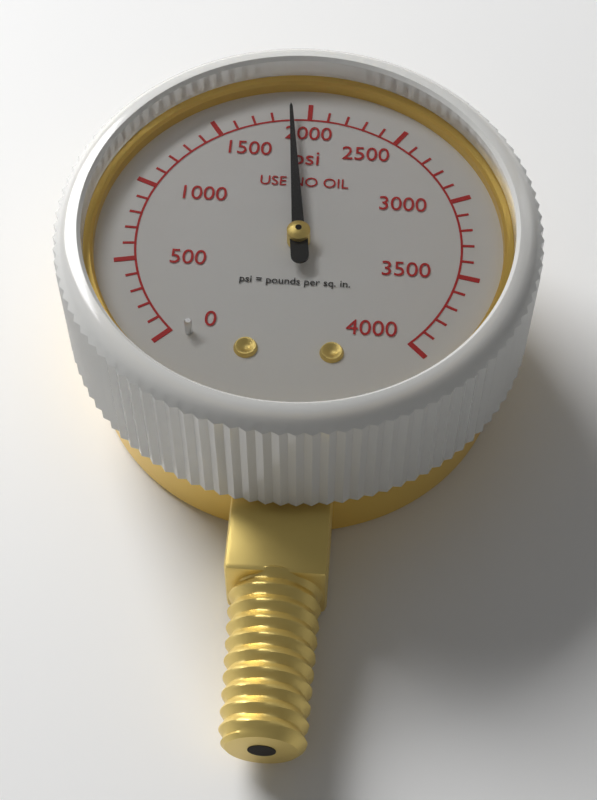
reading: 1900 psi
